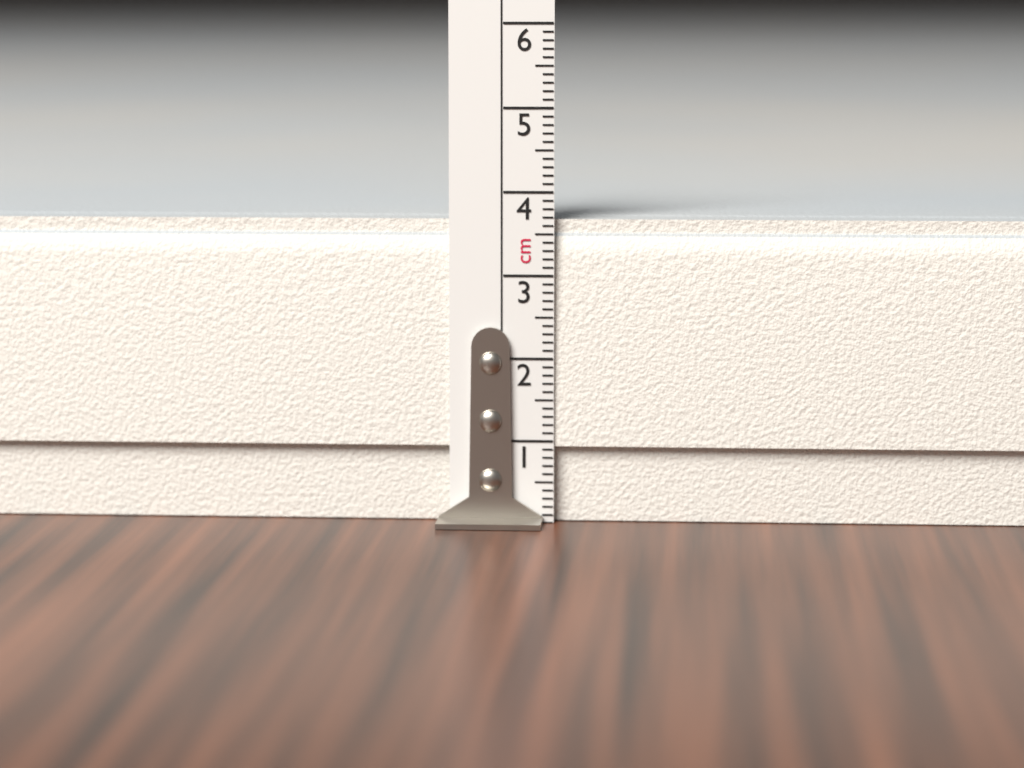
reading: 3.7 cm
